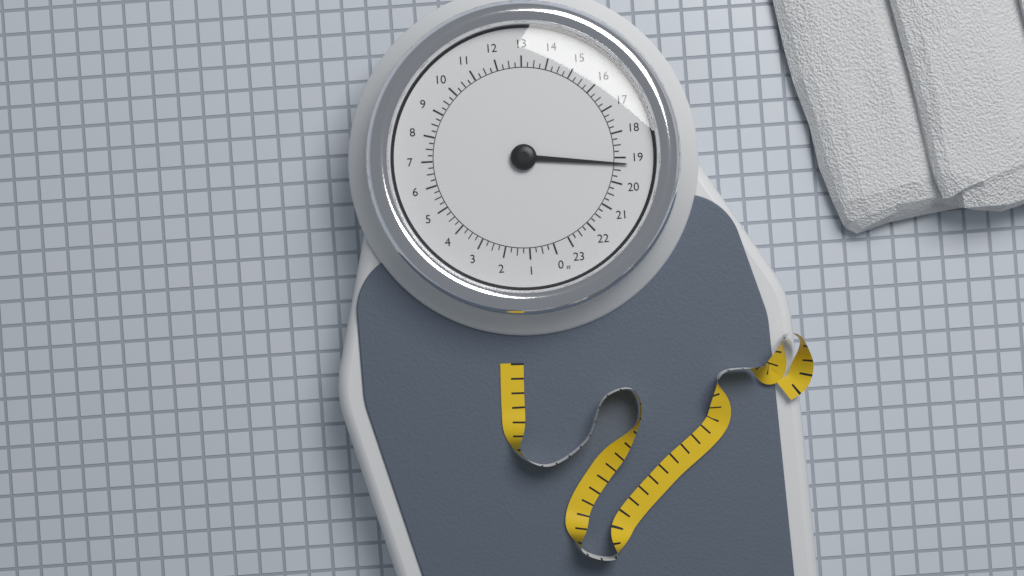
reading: 19.25 st
